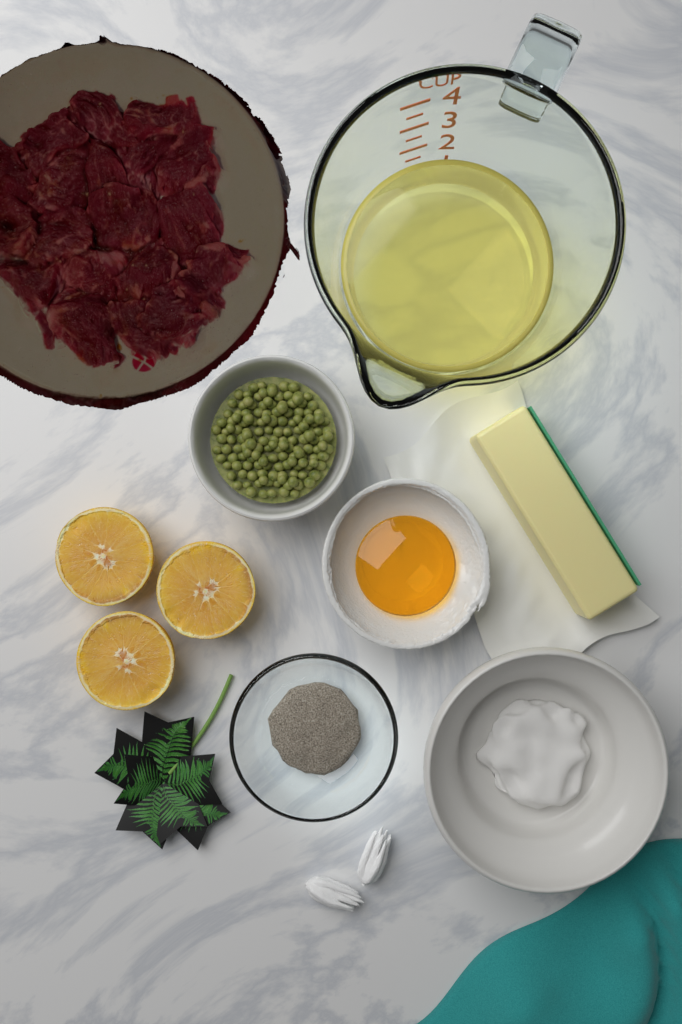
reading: 1.5 cup
